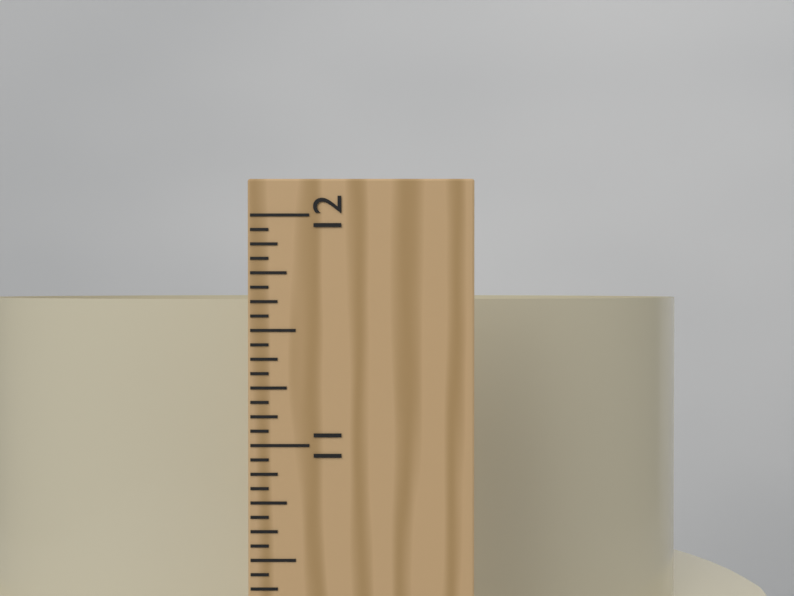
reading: 11.6250 in
